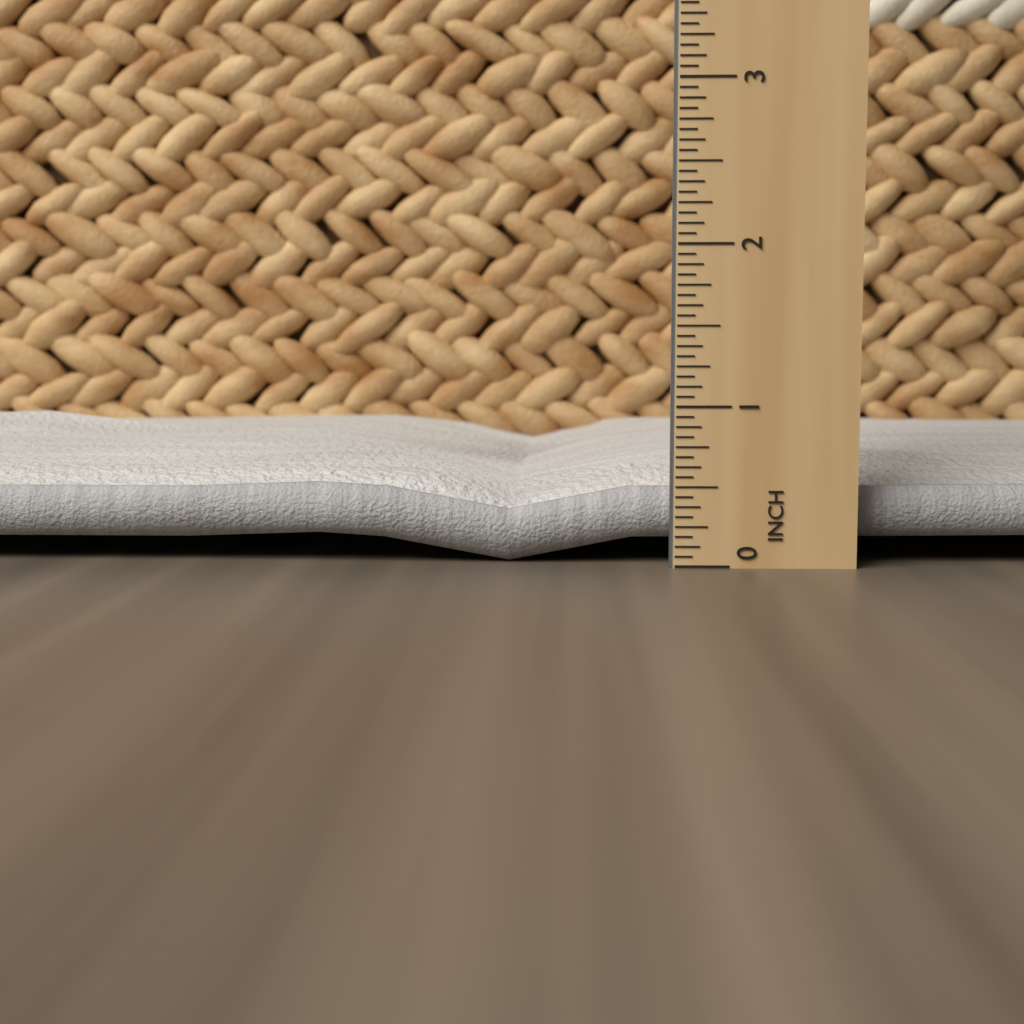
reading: 0.9375 in
